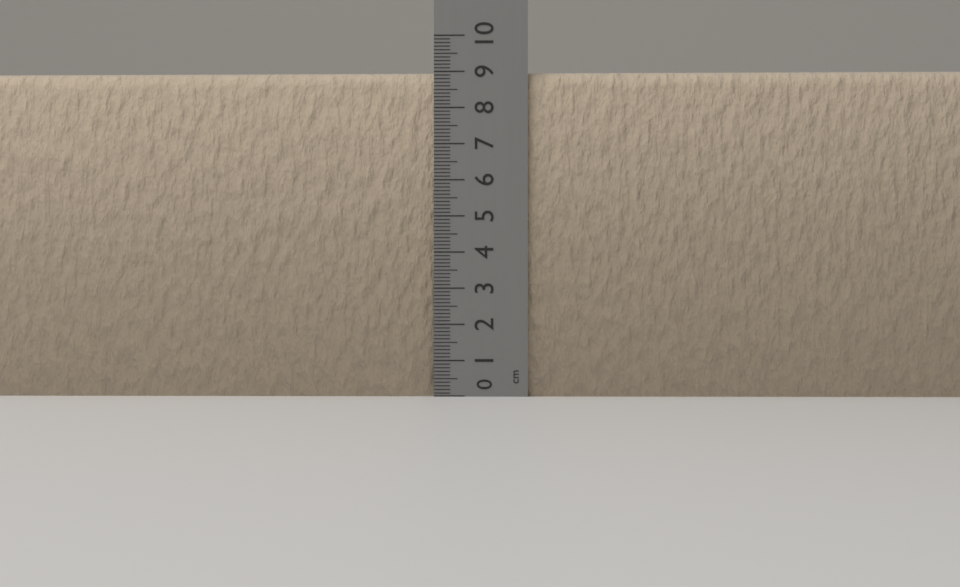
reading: 9.0 cm
